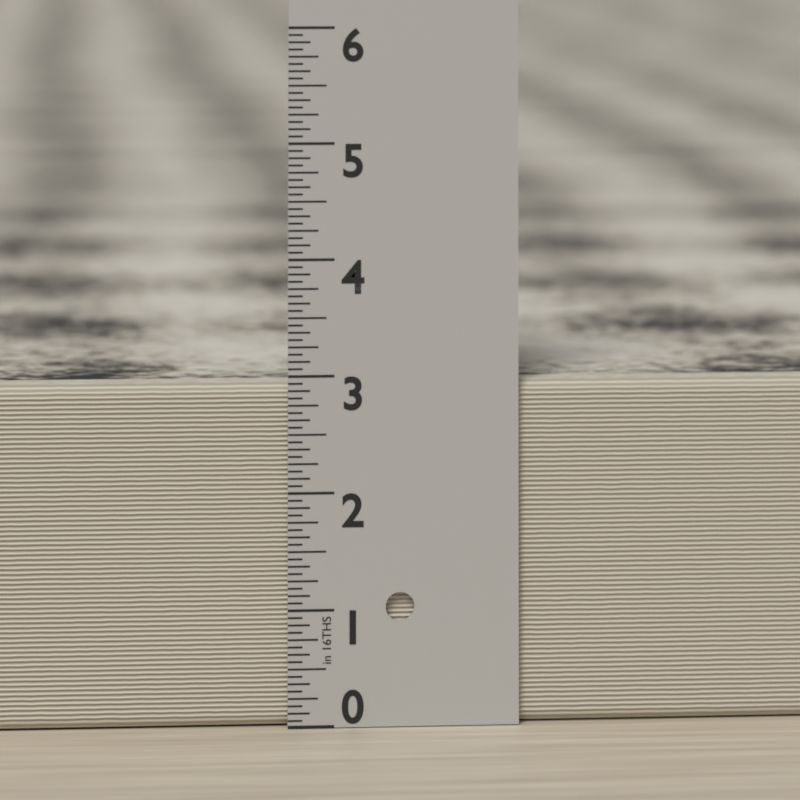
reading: 2.9375 in
